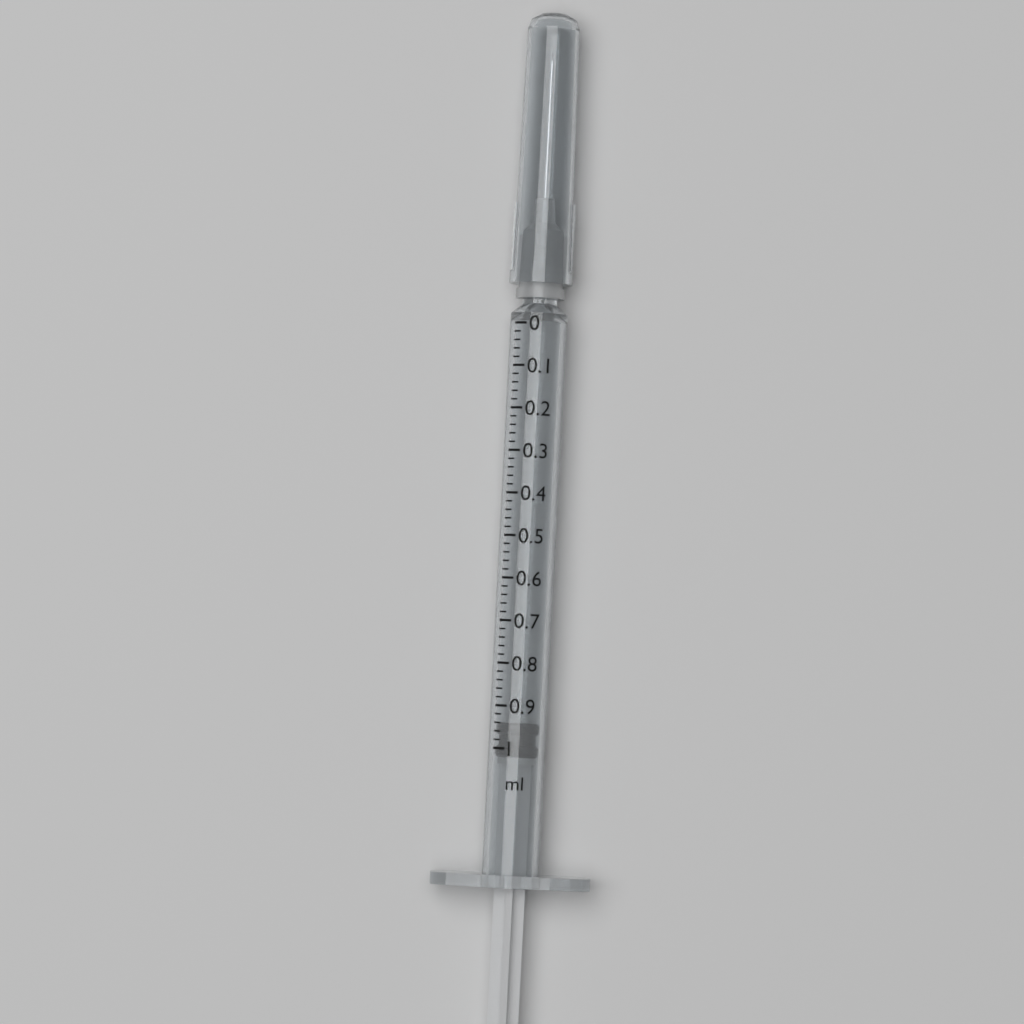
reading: 0.94 ml
